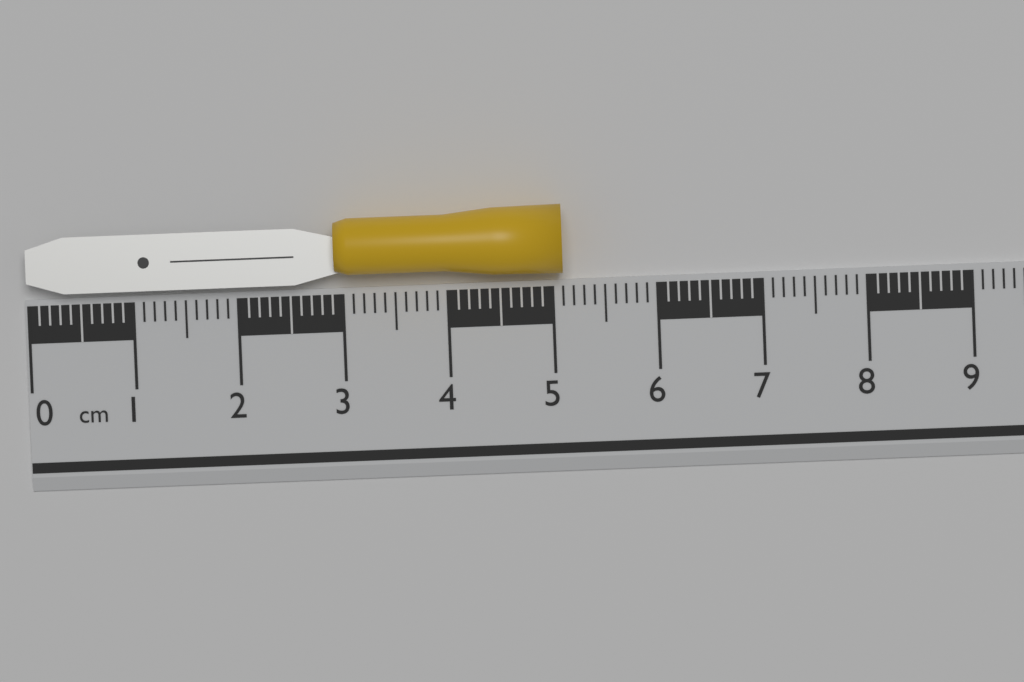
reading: 5.1 cm
